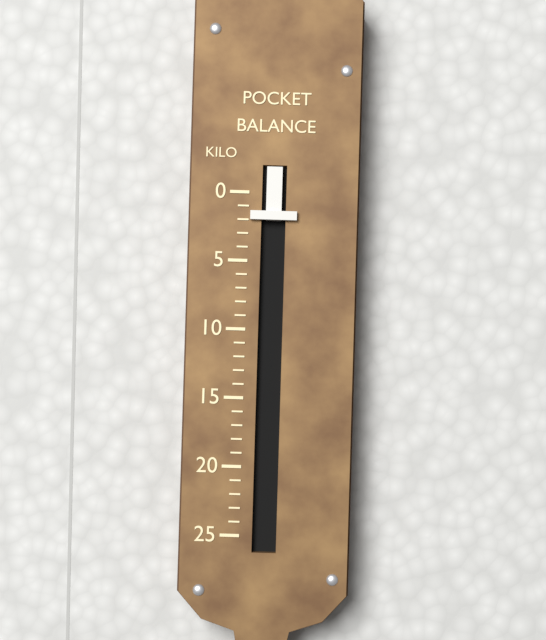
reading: 2 kg
